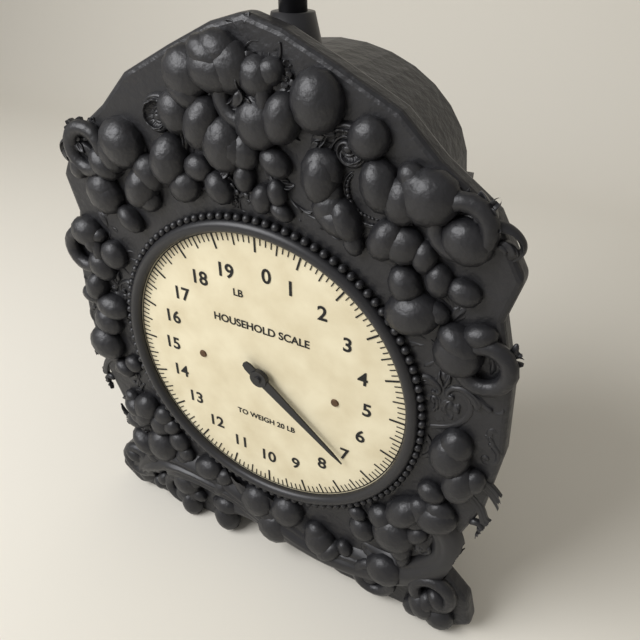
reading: 7.125 lb
